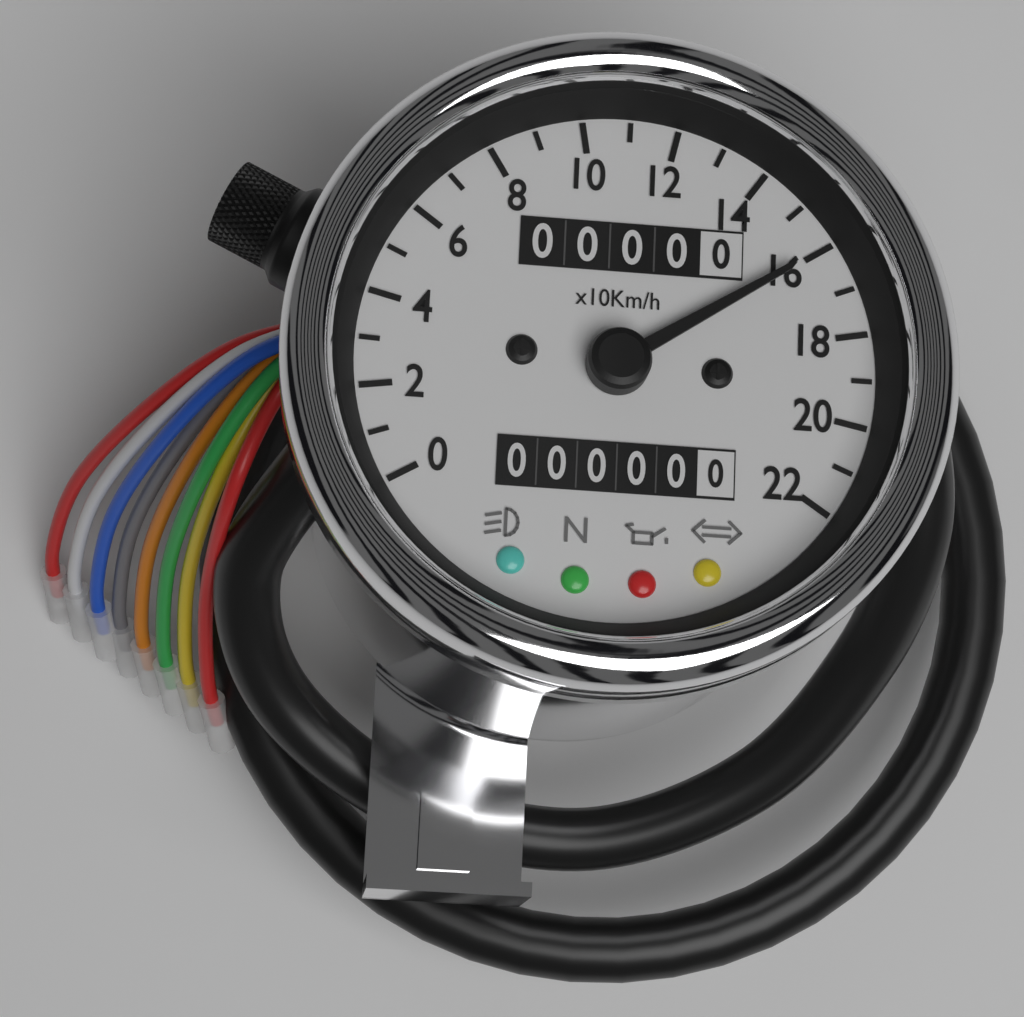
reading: 160 km/h
